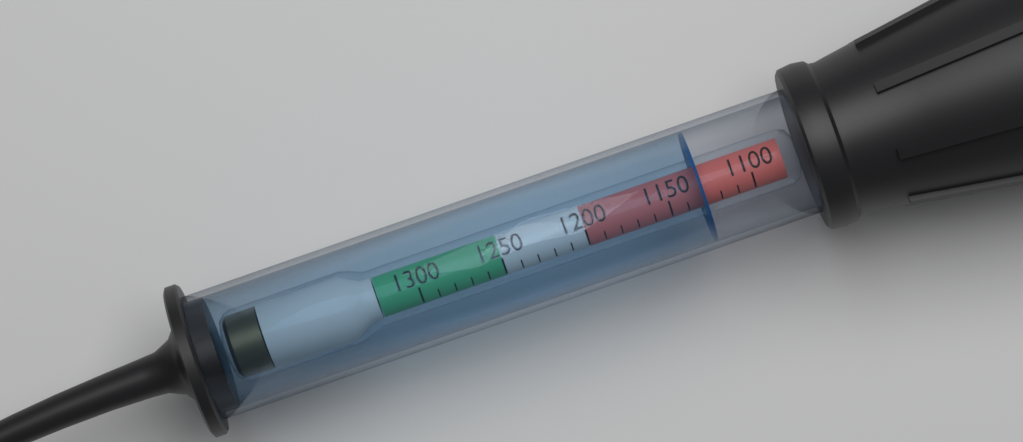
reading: 1130 (no unit)
